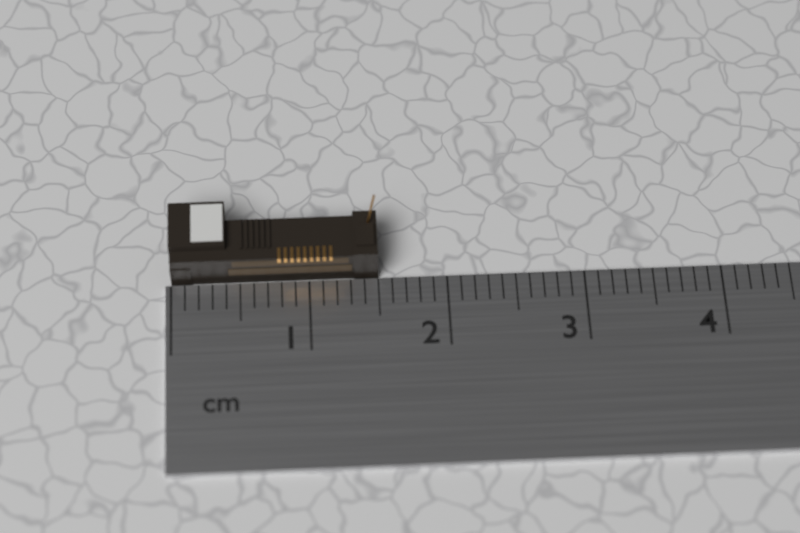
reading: 1.5 cm
